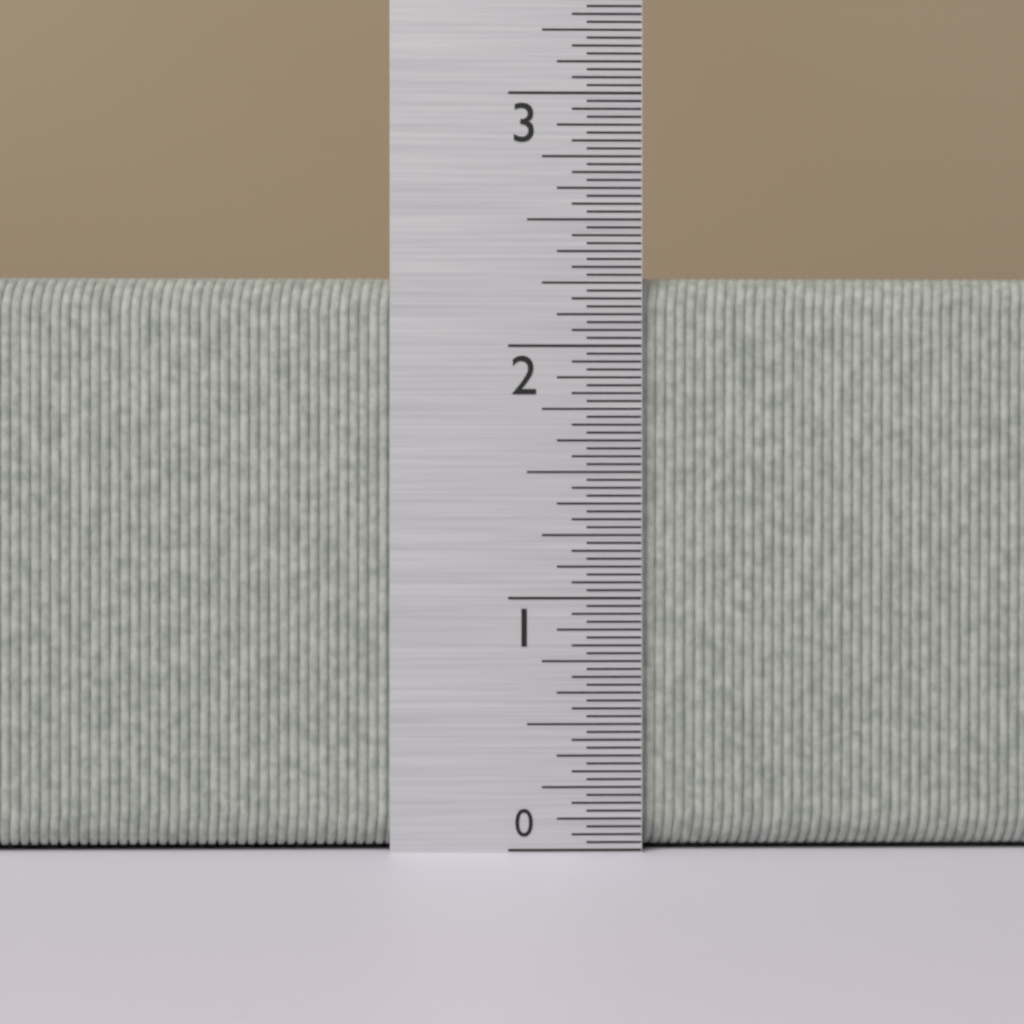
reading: 2.28125 in
